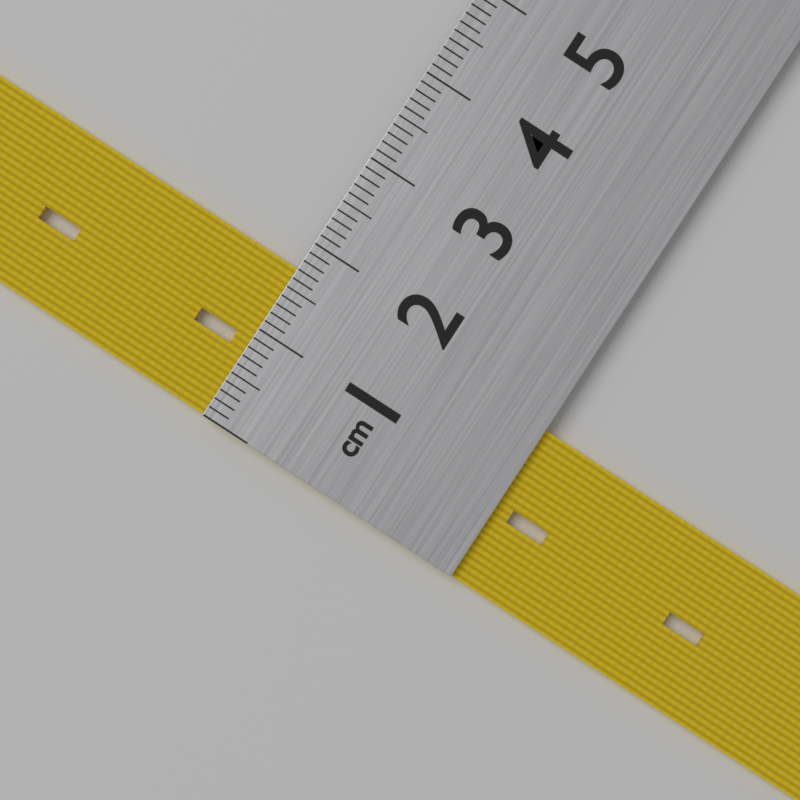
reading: 1.7 cm
